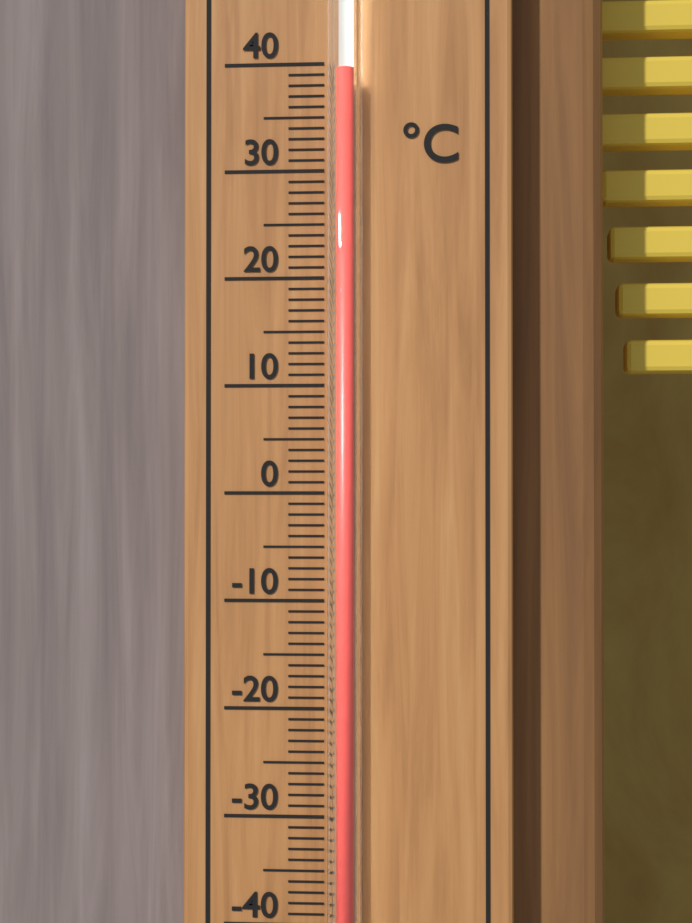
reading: 39 °C
